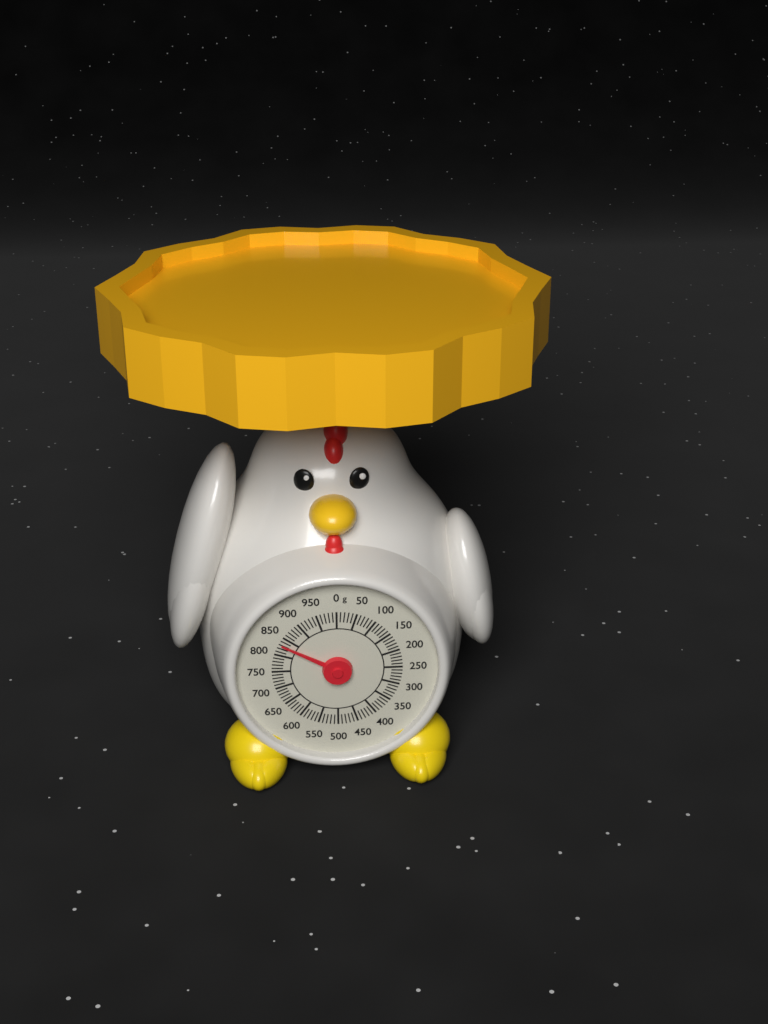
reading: 830 g
